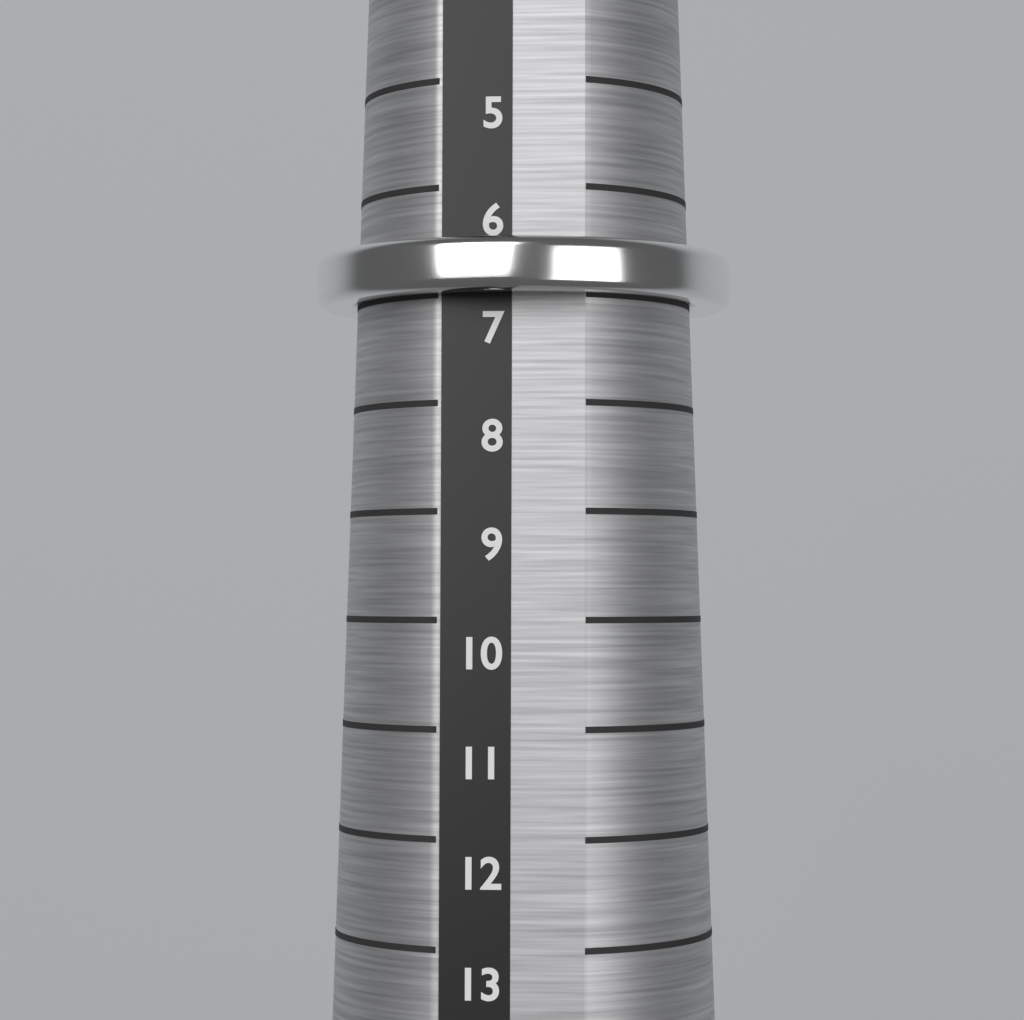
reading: 7 (no unit)
